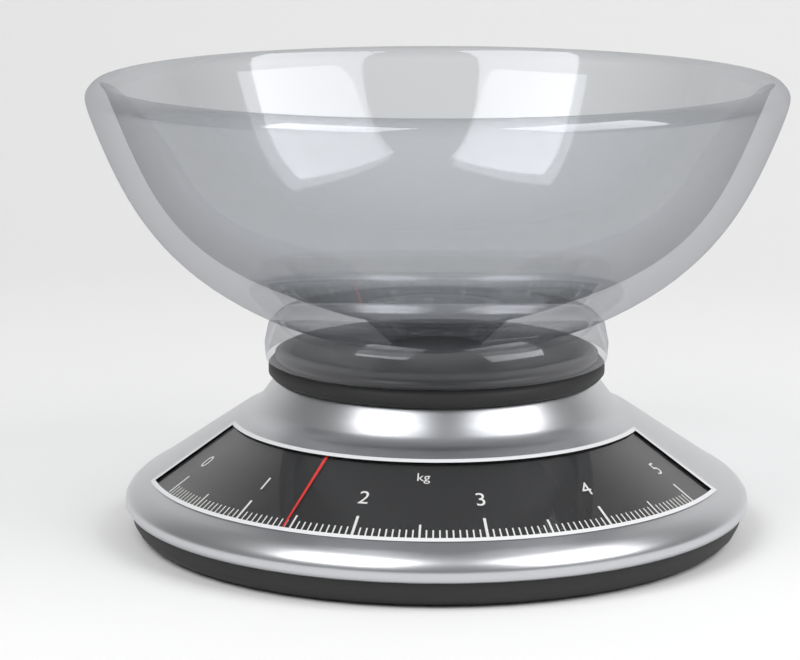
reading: 1.45 kg
